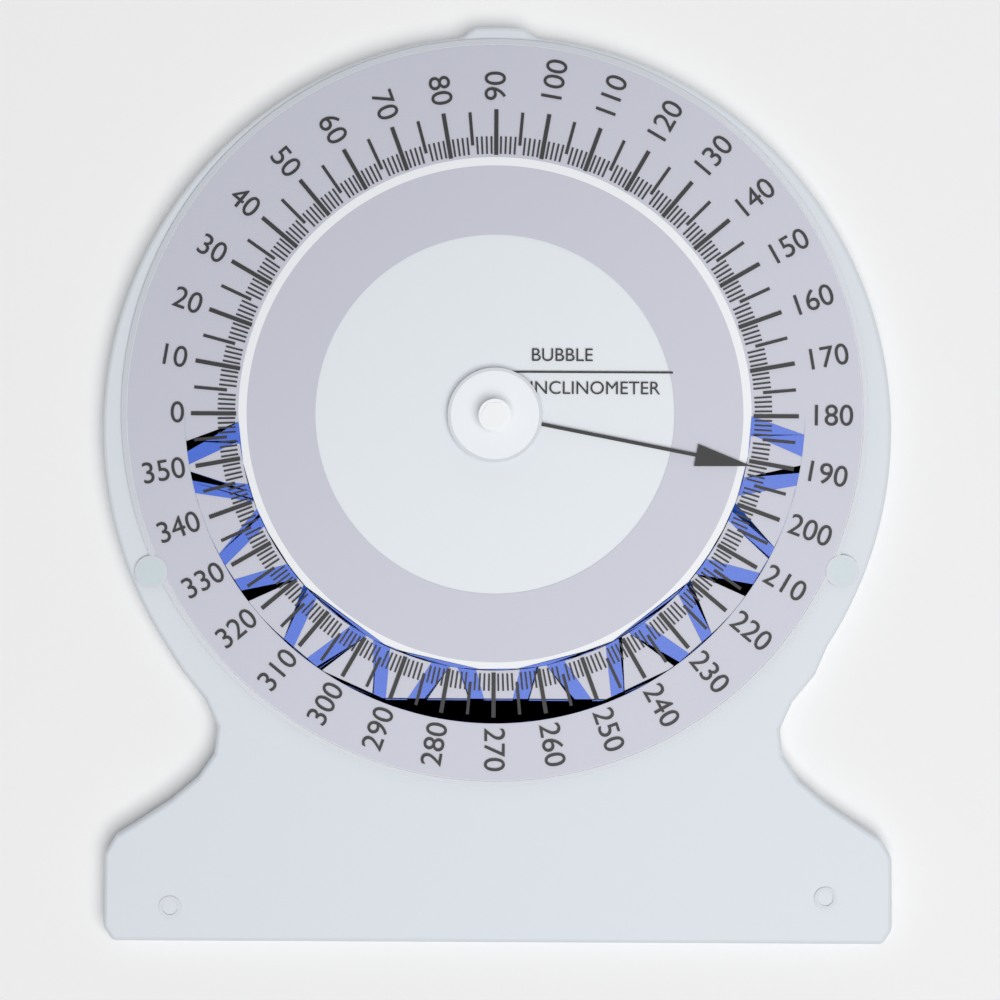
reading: 191 (no unit)
